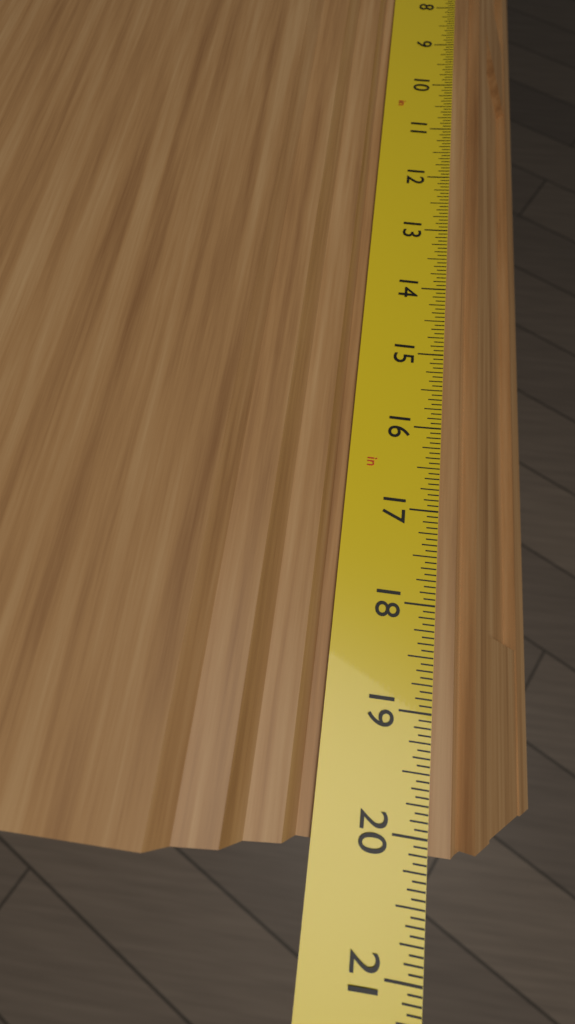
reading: 20.1250 in
